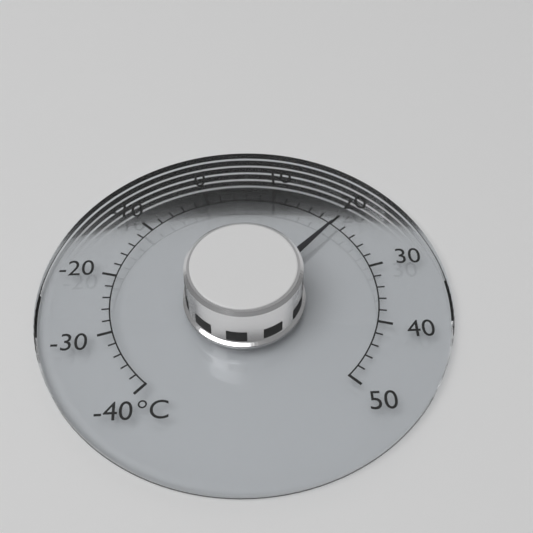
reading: 20 °C
